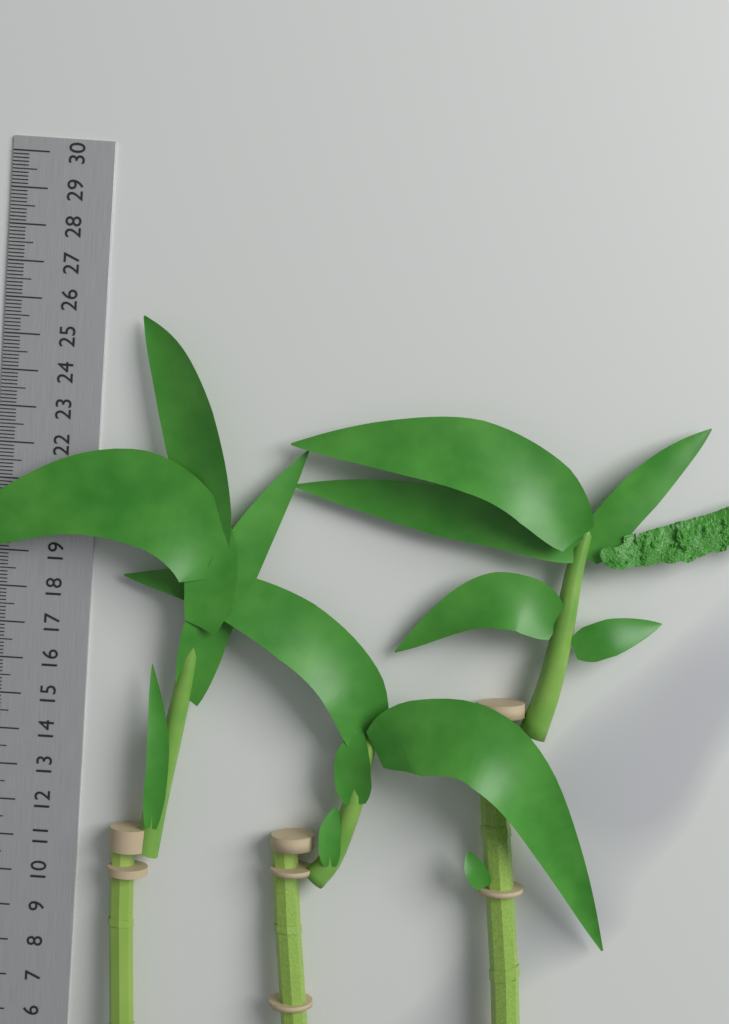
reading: 25.7 cm
